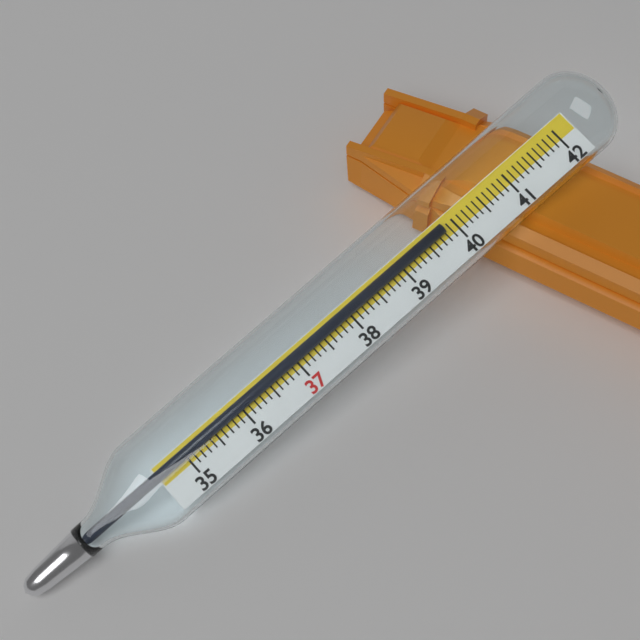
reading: 39.8 (no unit)
